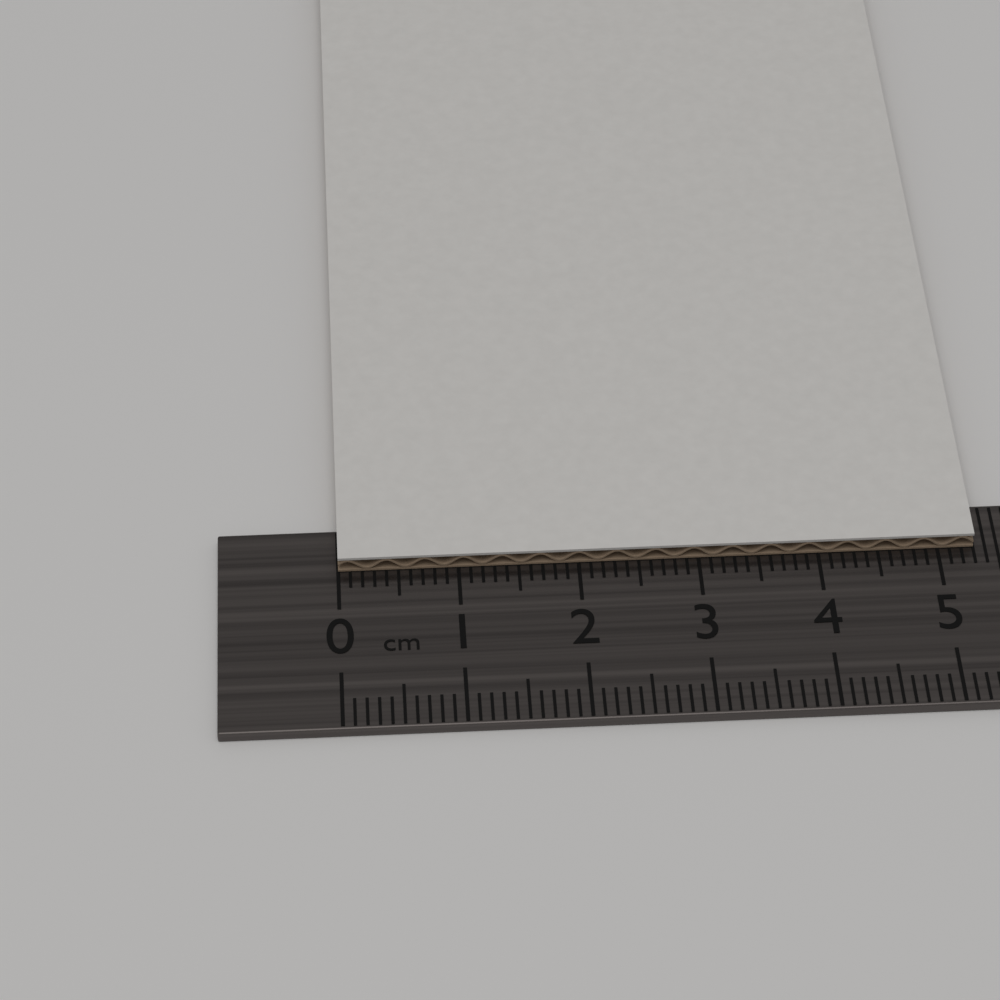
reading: 5.3 cm
